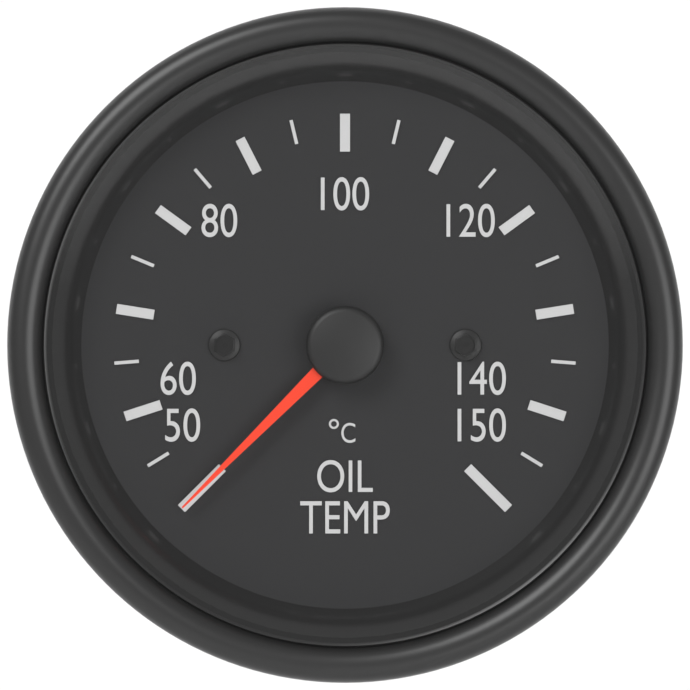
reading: 50 °C
